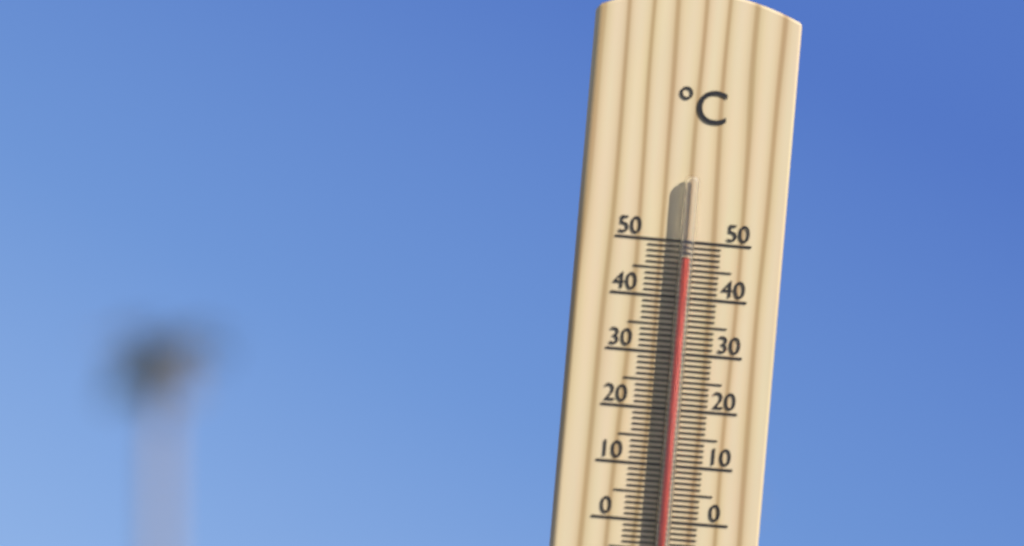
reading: 47 °C
